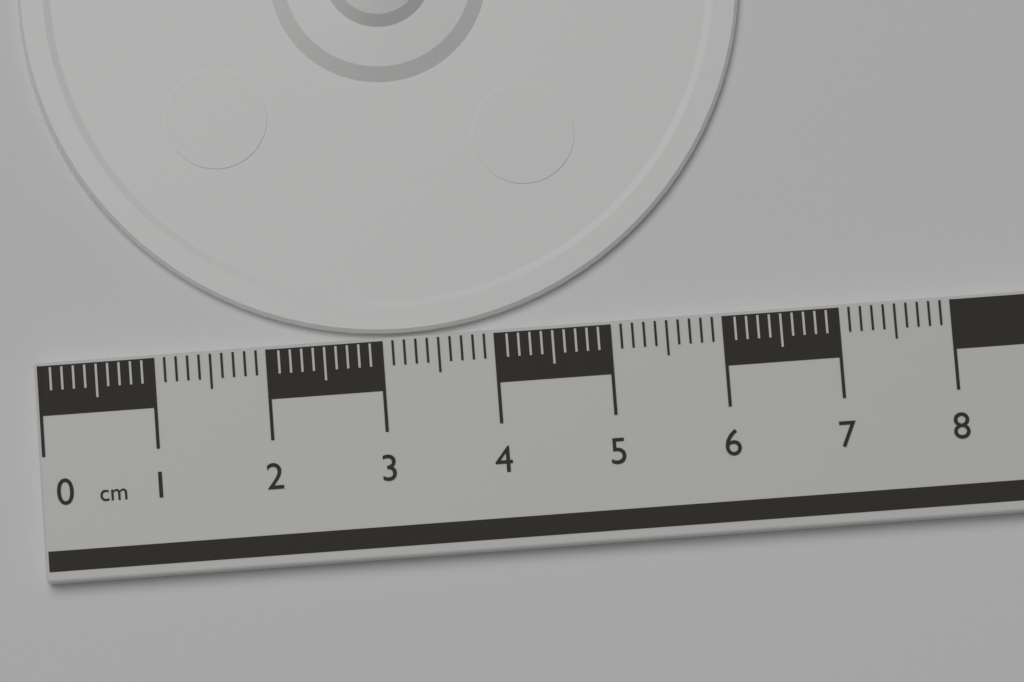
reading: 6.4 cm
